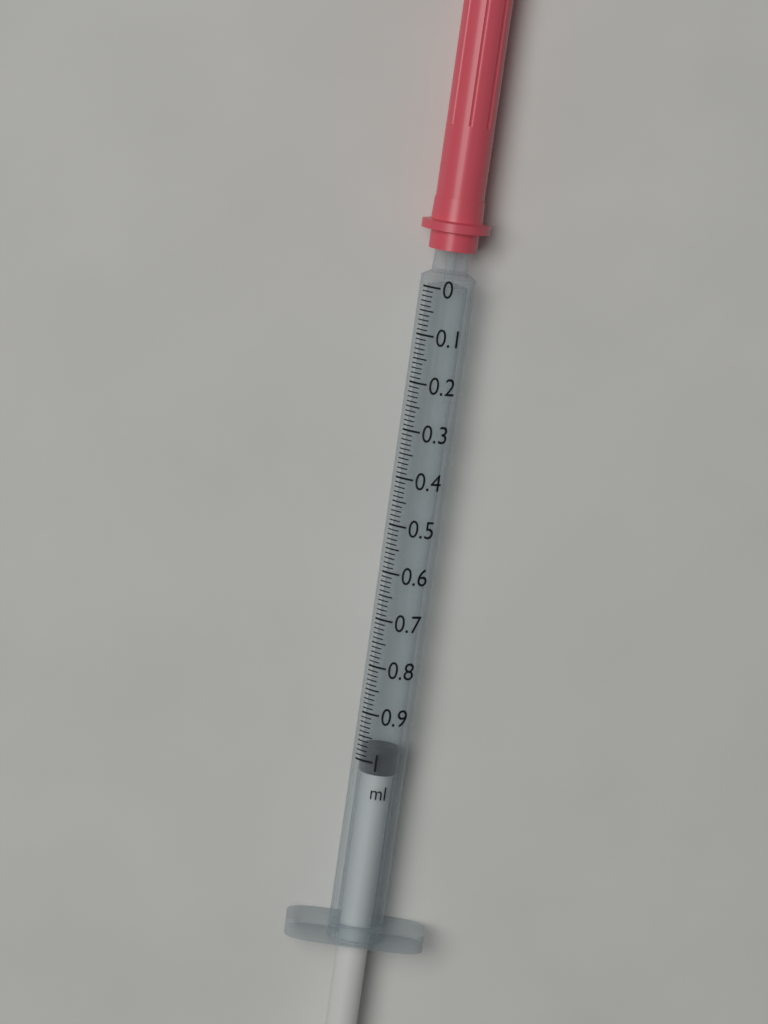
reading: 0.97 ml
